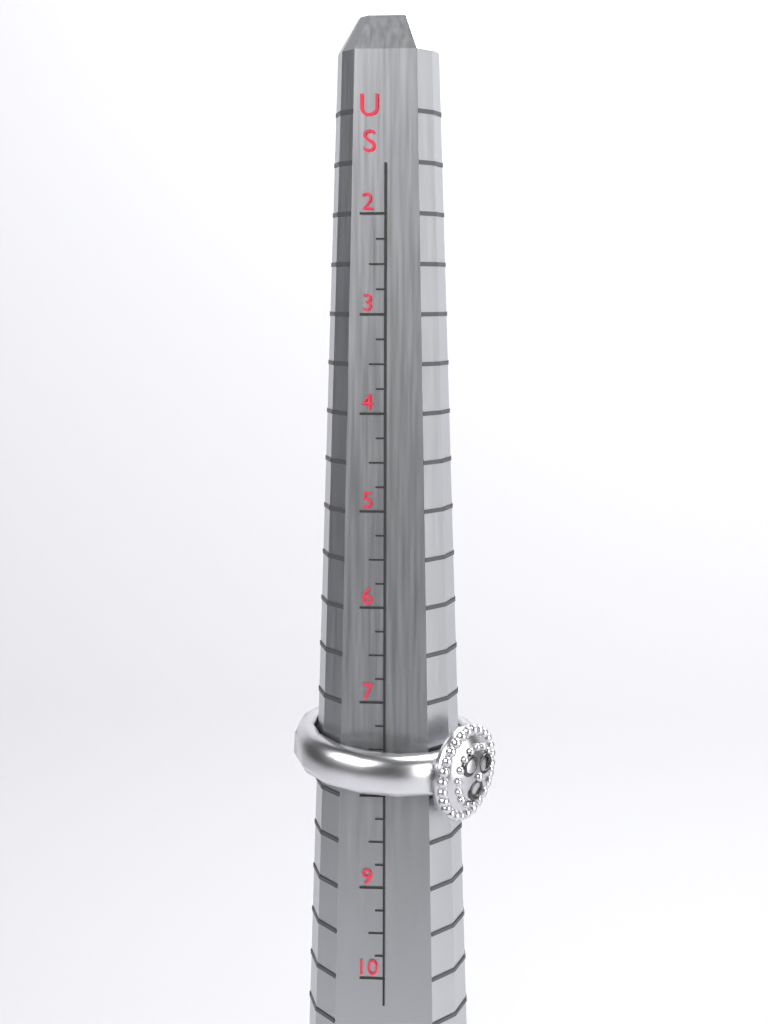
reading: 8.25 US
